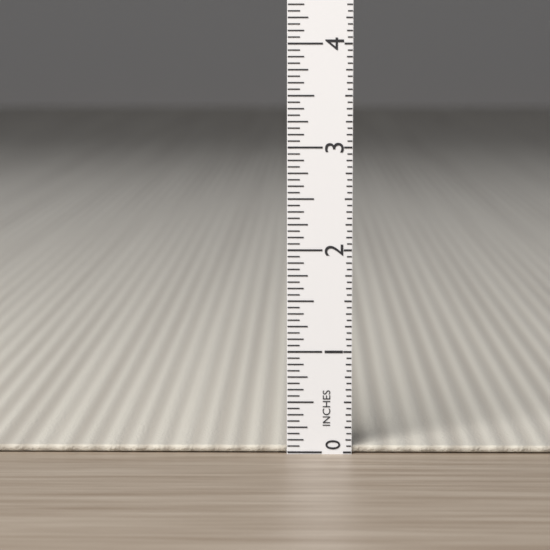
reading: 0.0625 in
